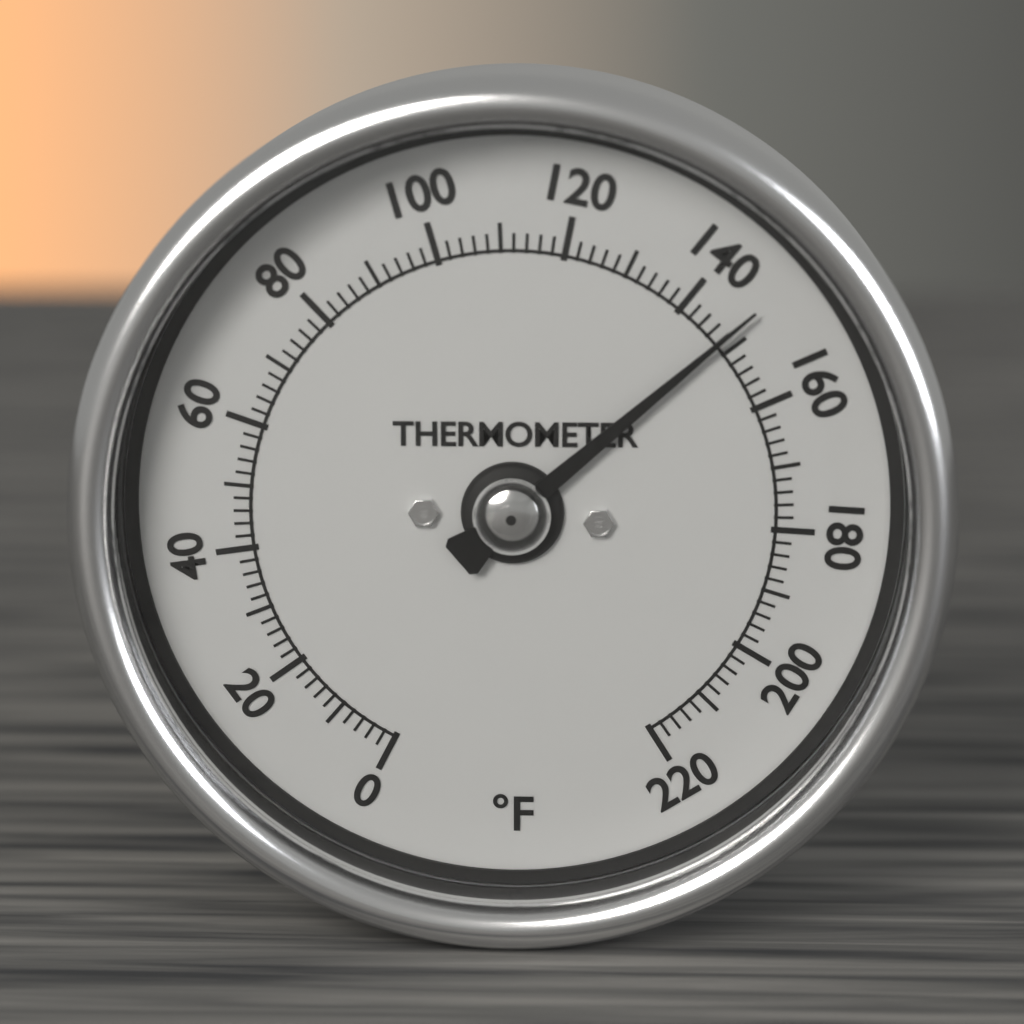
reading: 148 °F
